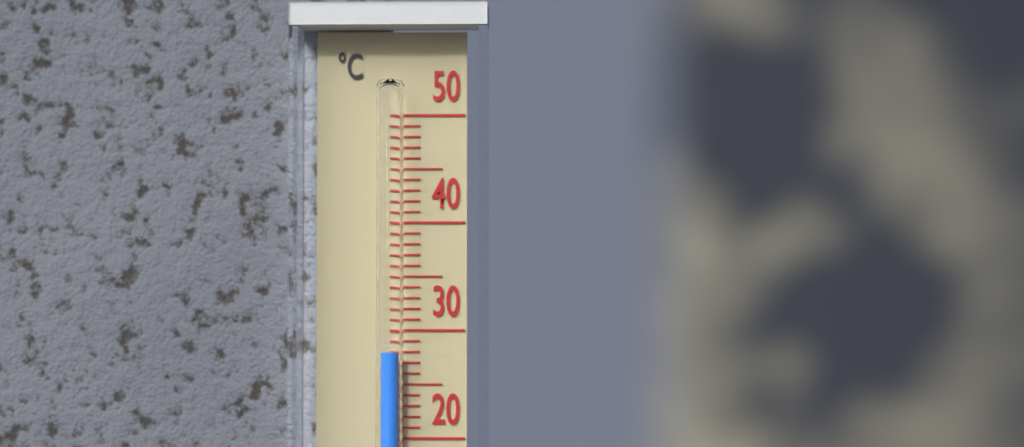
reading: 28 °C
